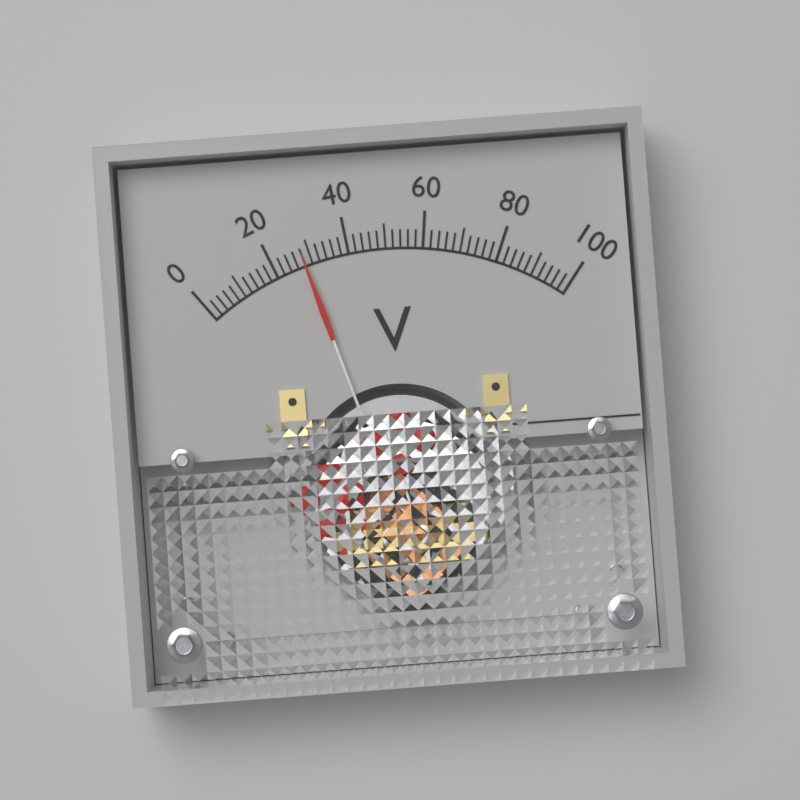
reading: 28 V
